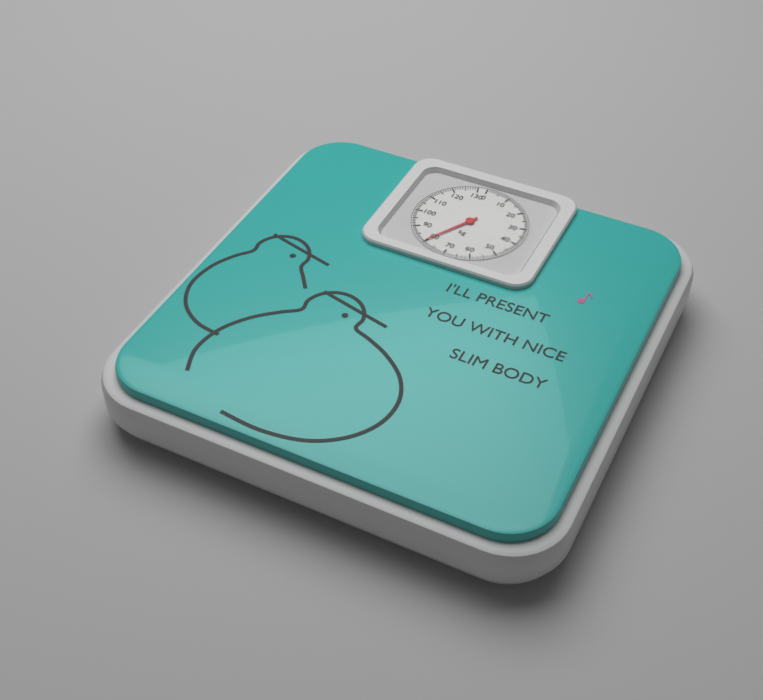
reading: 80 kg
